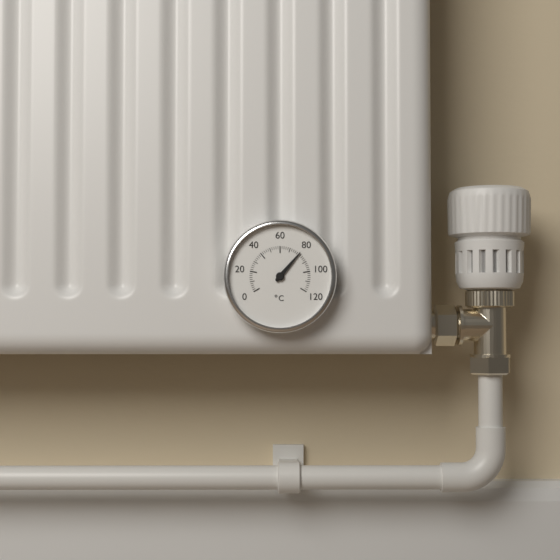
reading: 80 °C
